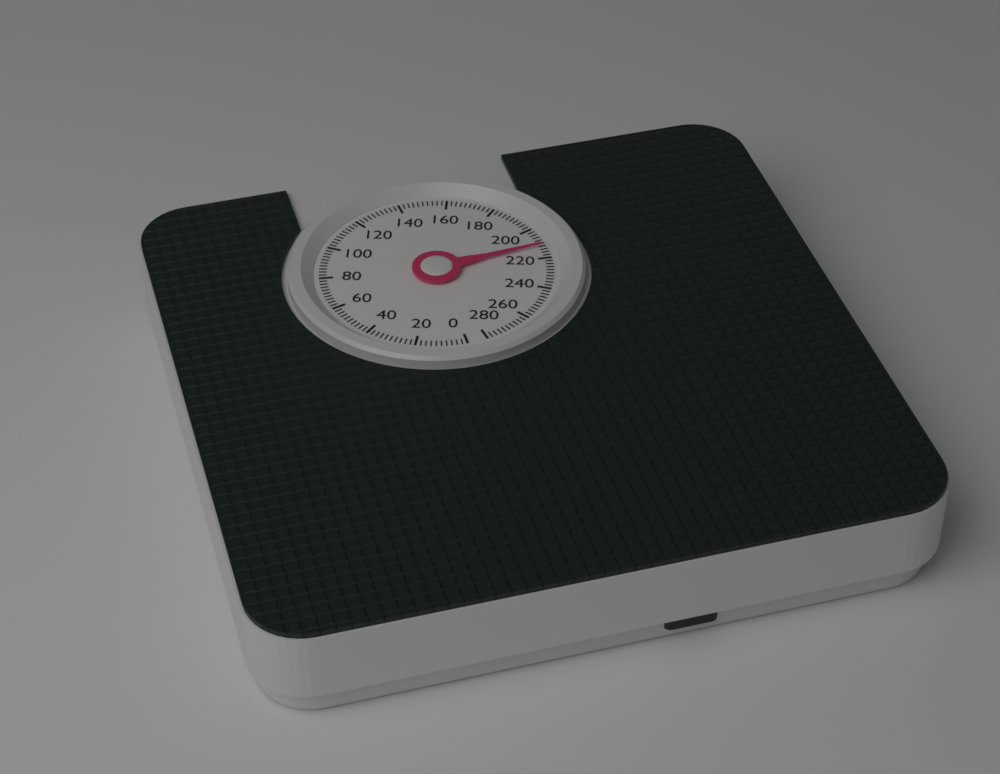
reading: 212 (no unit)
